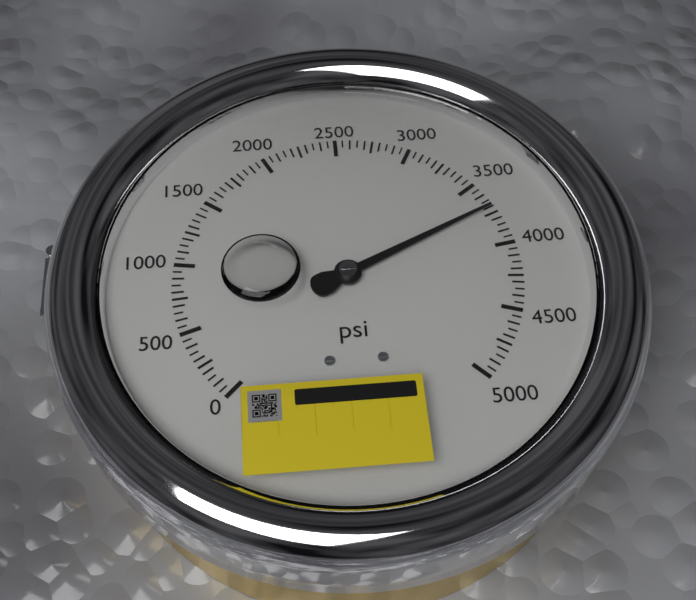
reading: 3700 psi
